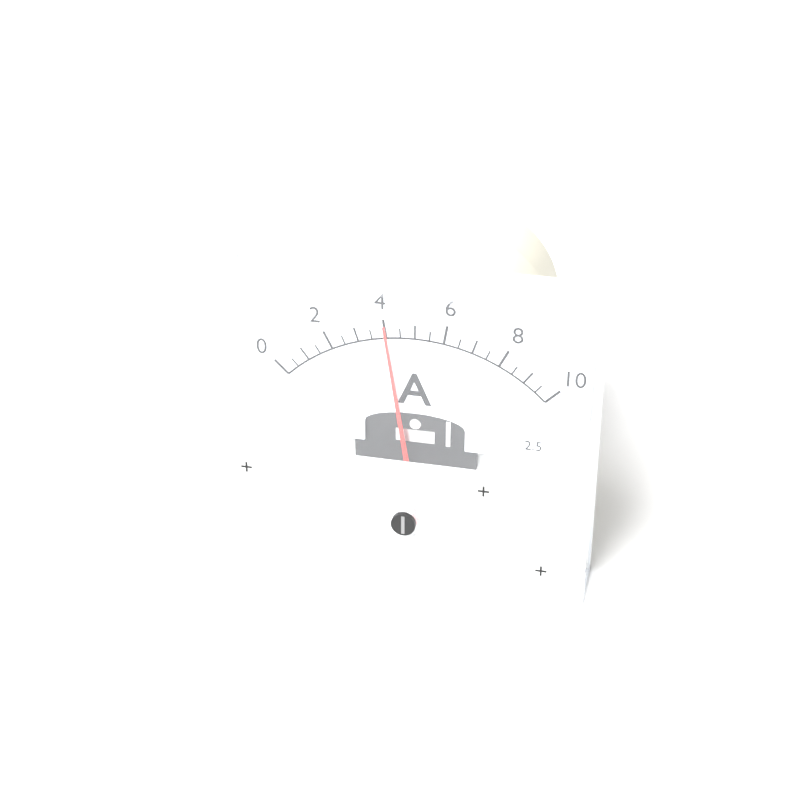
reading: 4.0 A
